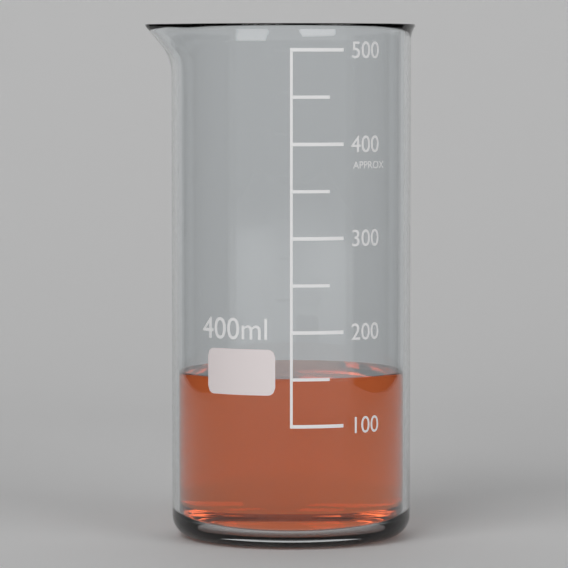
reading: 150 ml
